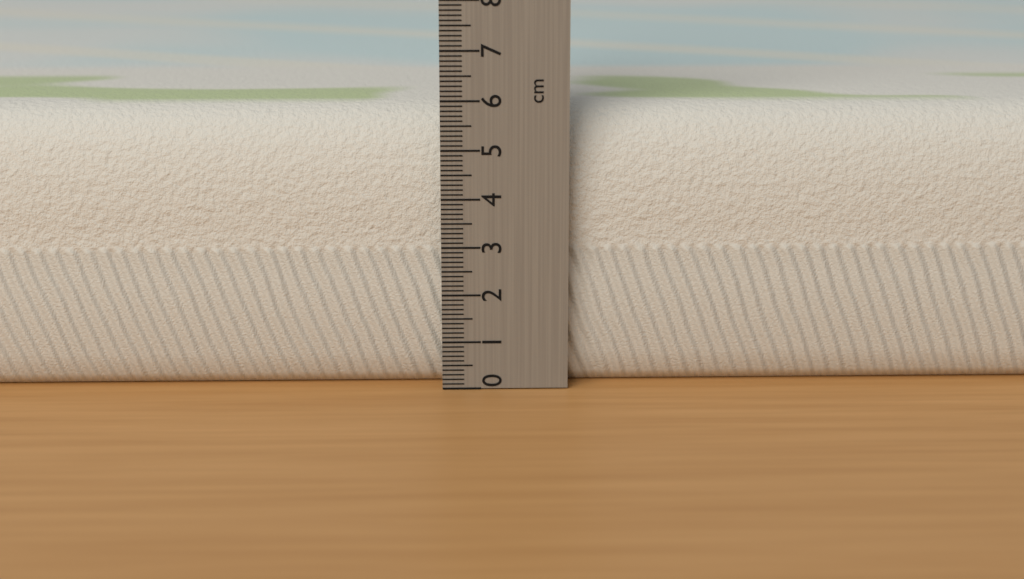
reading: 5.8 cm
